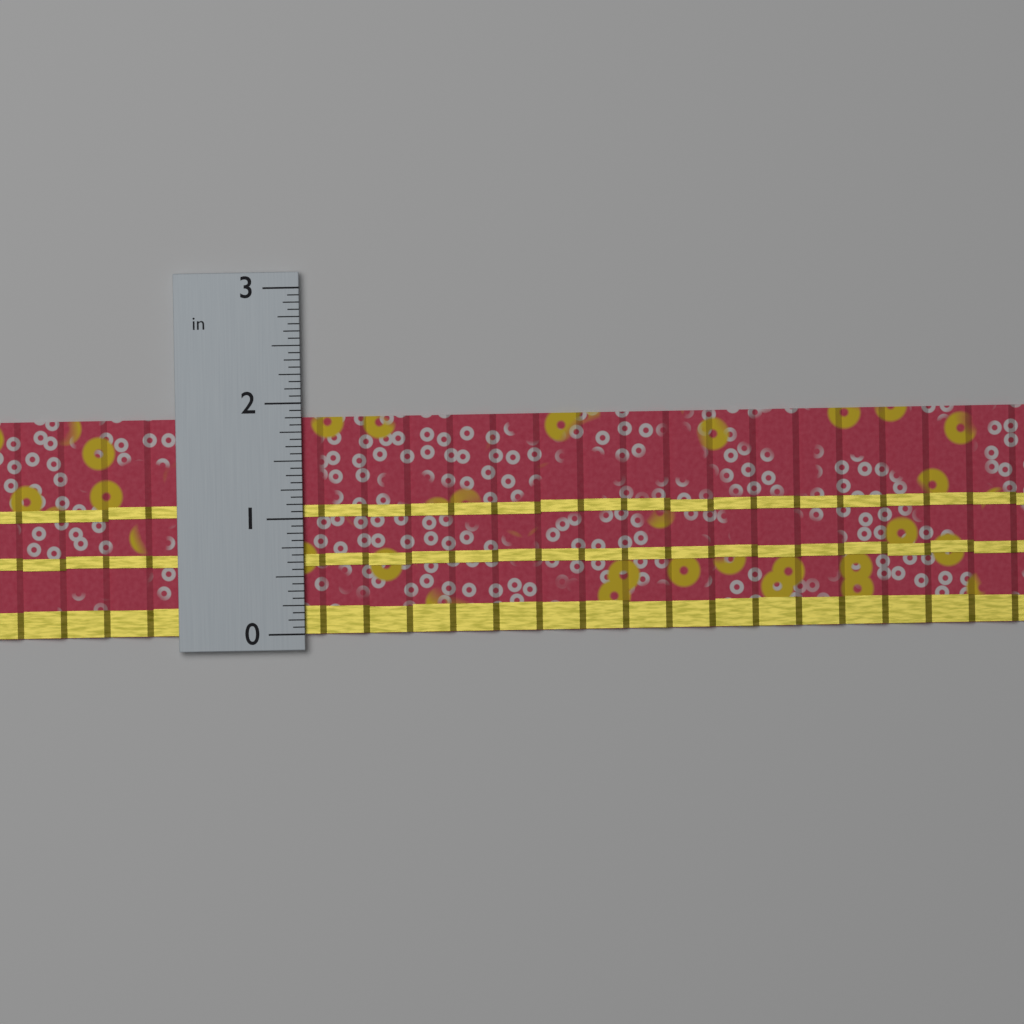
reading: 1.8750 in
